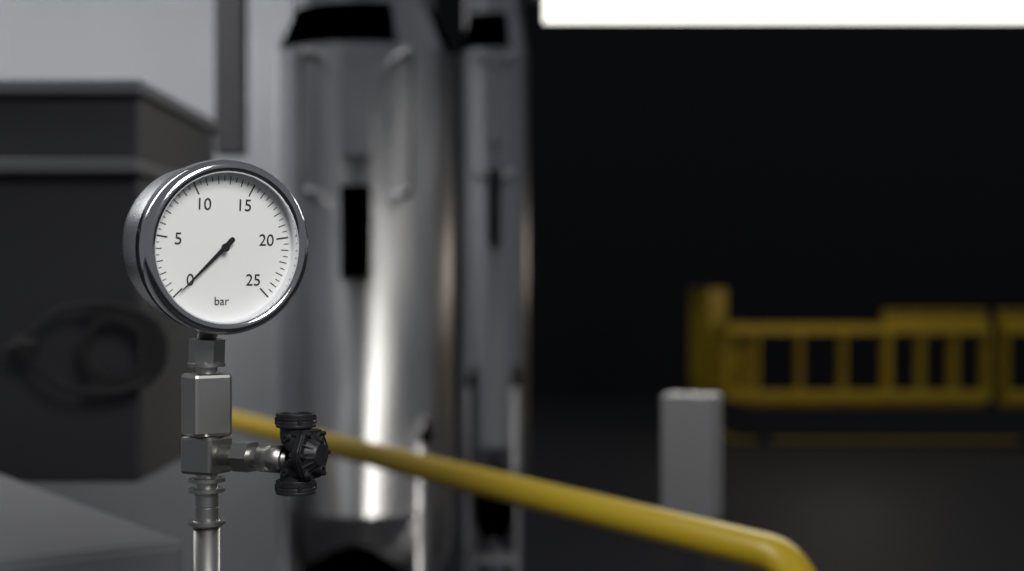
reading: 0.0 bar
